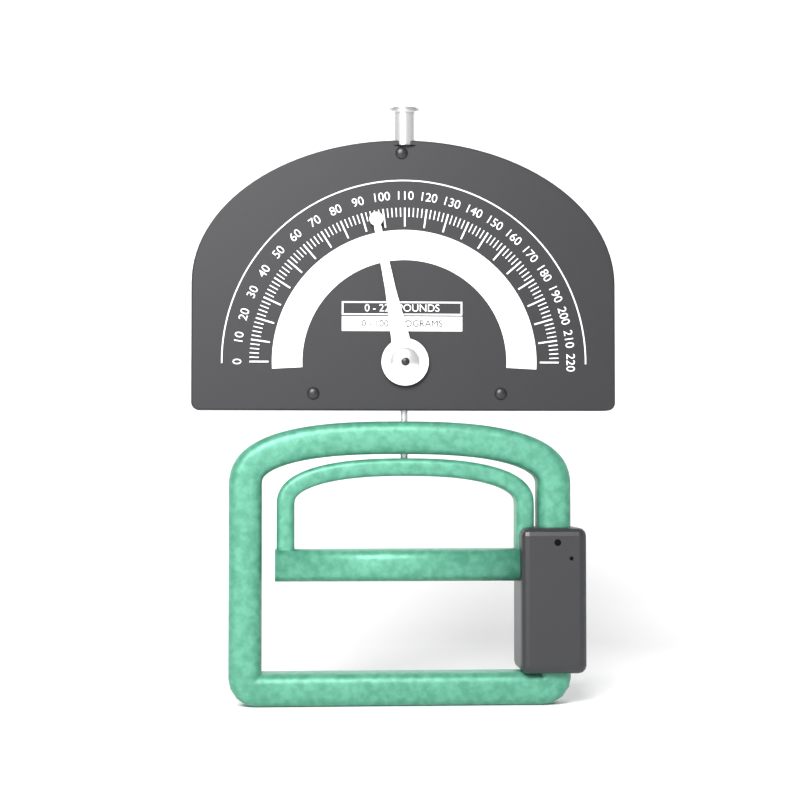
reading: 96 lb
